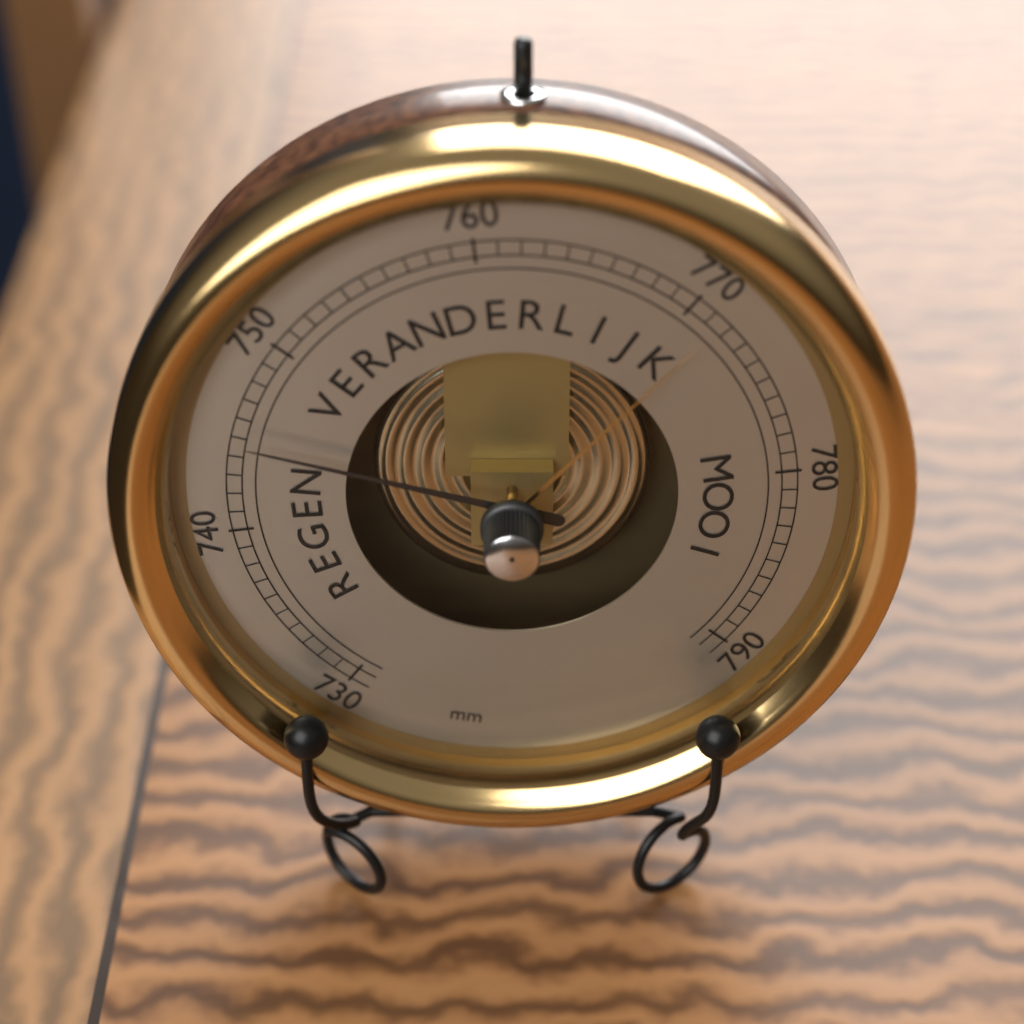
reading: 745 mm
